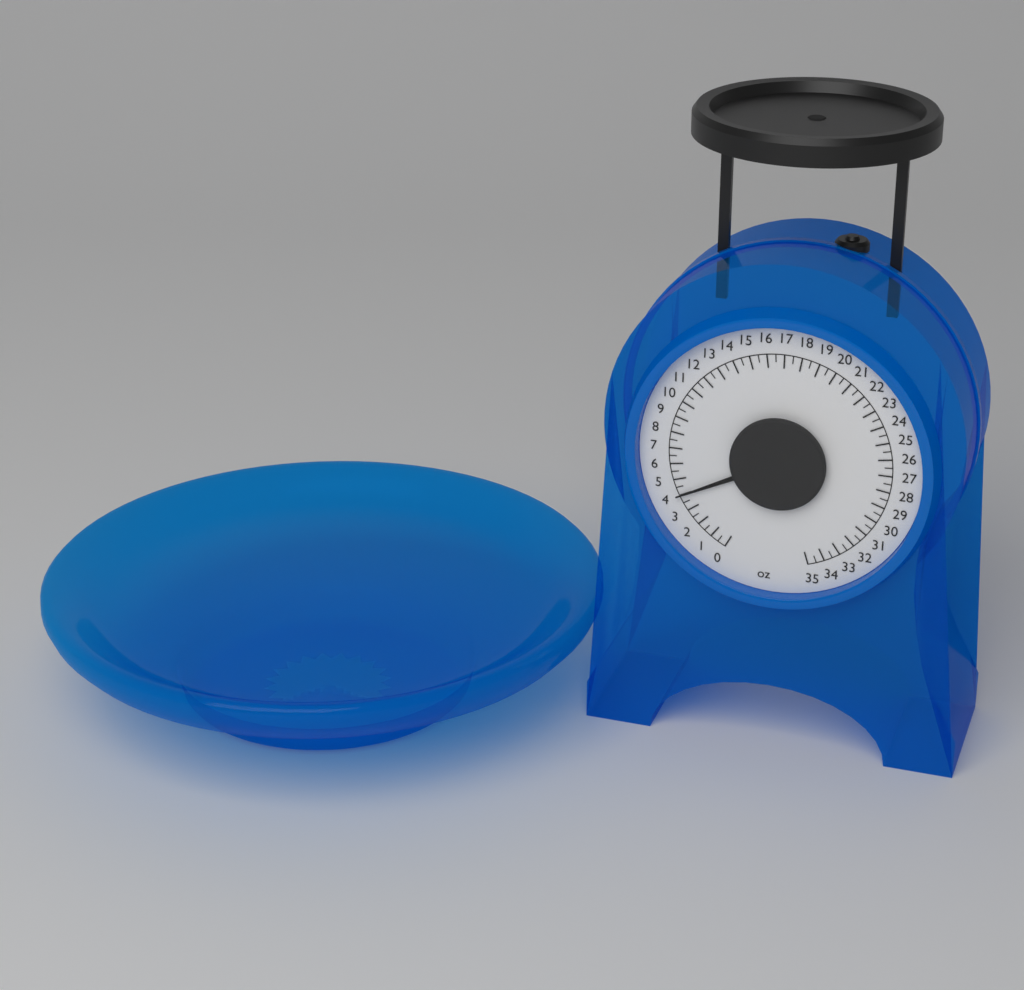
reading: 4.0 oz
